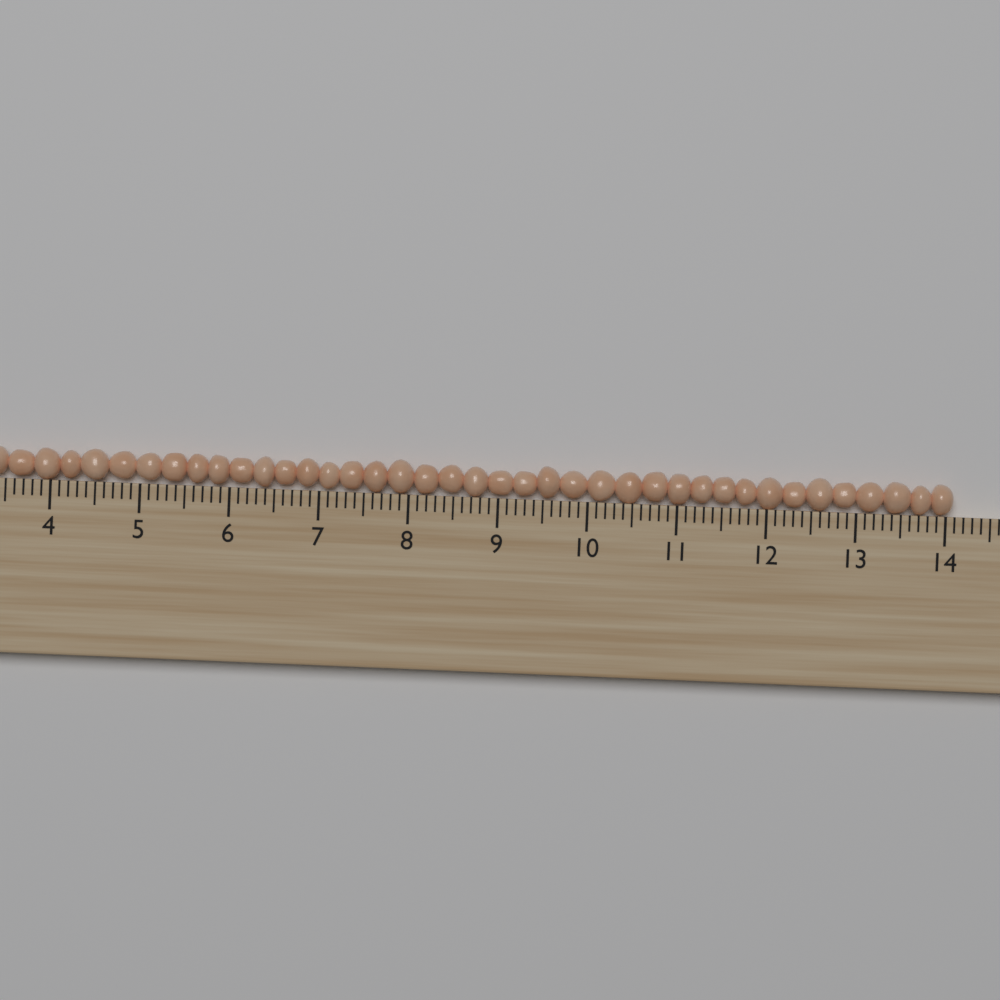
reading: 14.1 (no unit)
